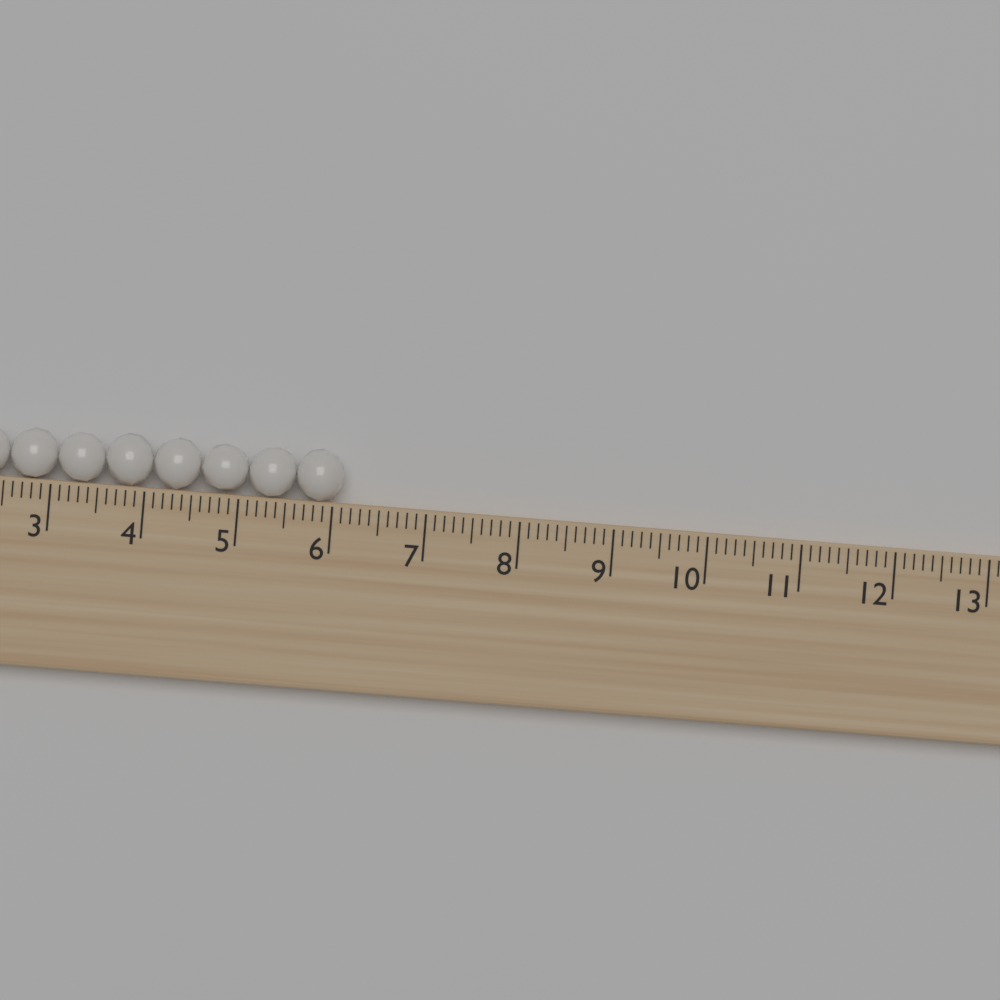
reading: 6.1 (no unit)
